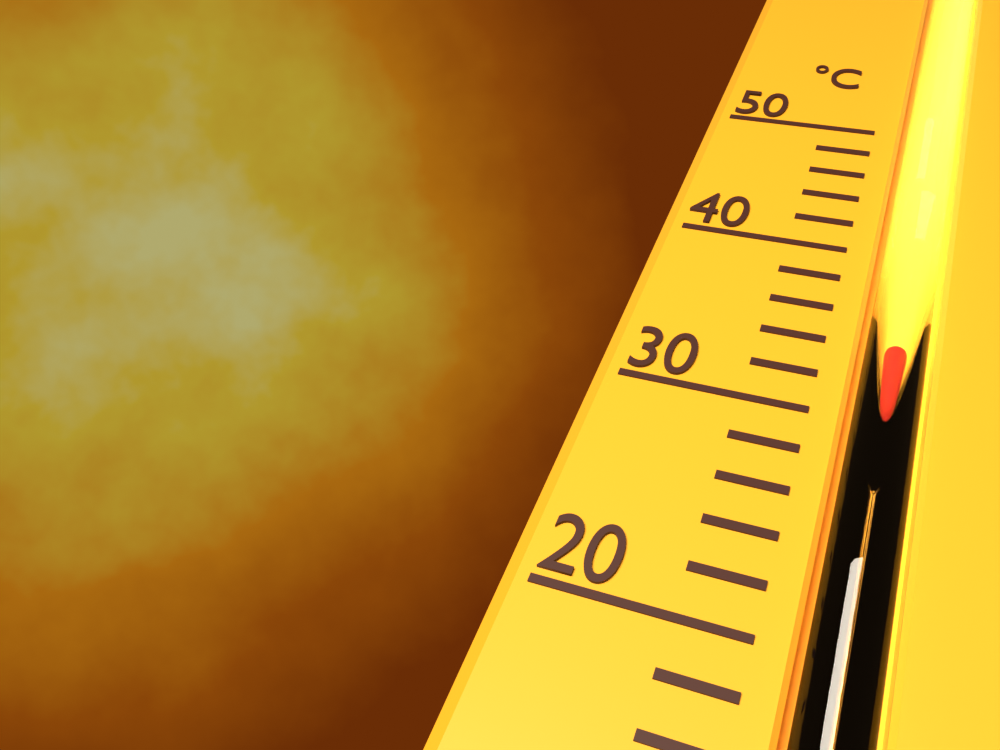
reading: 34 °C
